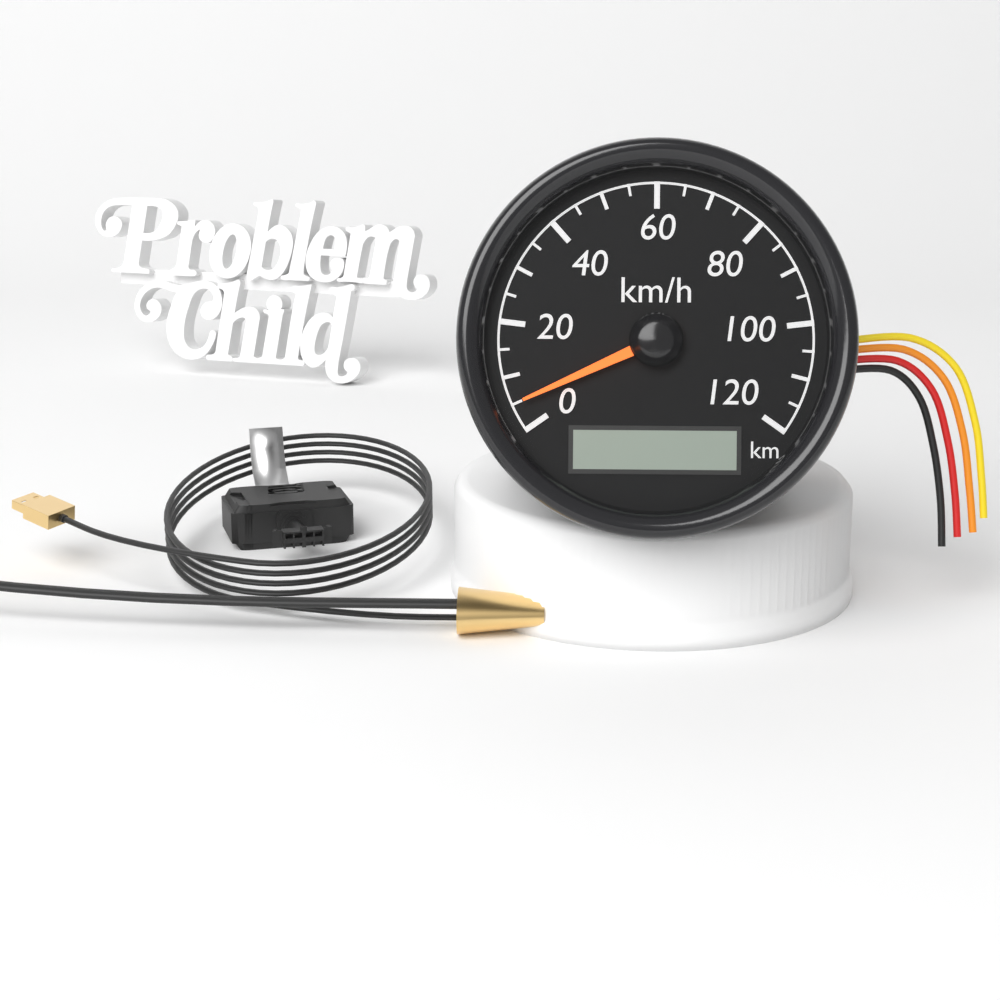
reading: 5 km/h
